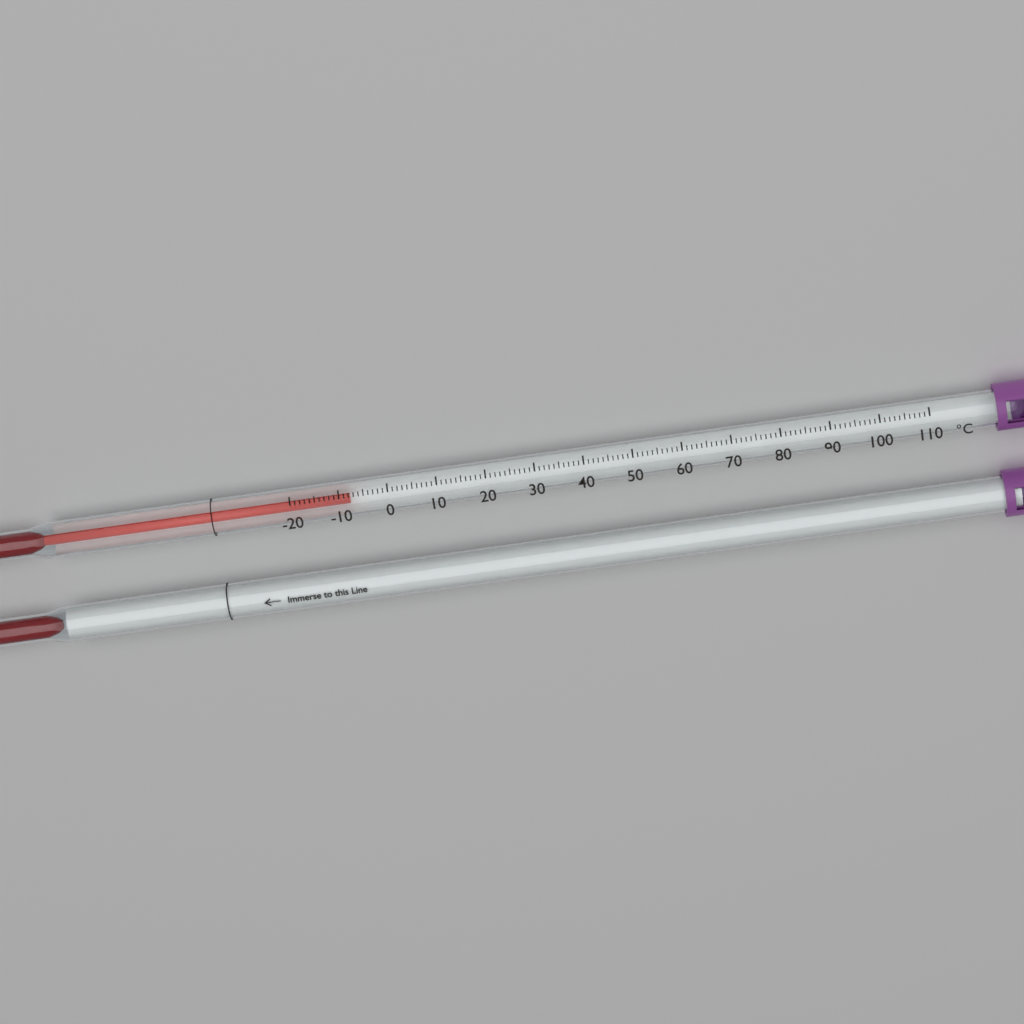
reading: -8 °C
